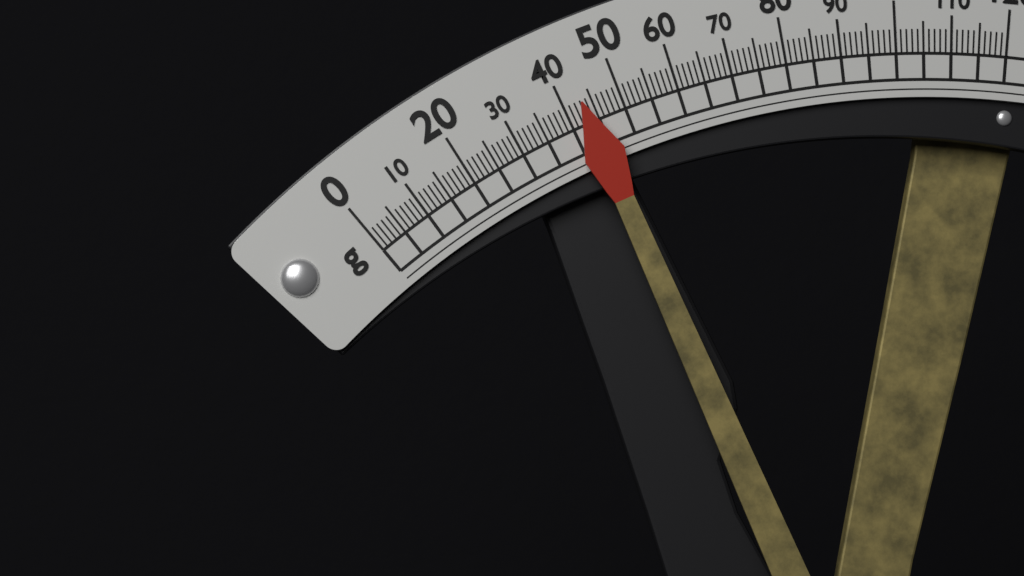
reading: 43 g
